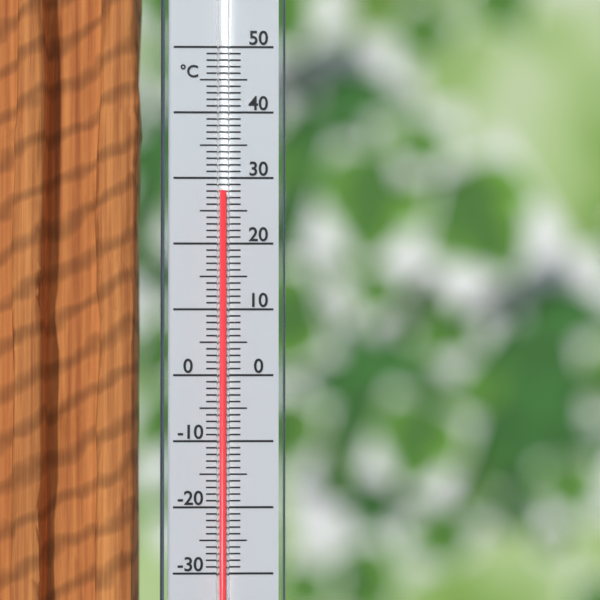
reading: 28 °C
